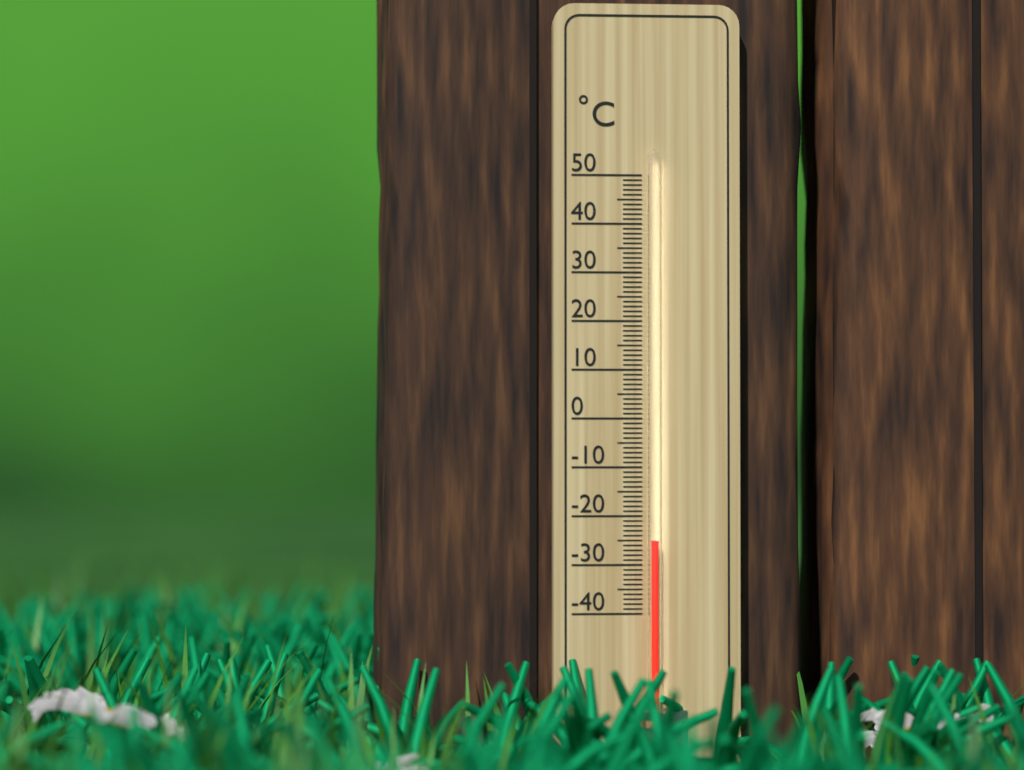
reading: -25 °C
